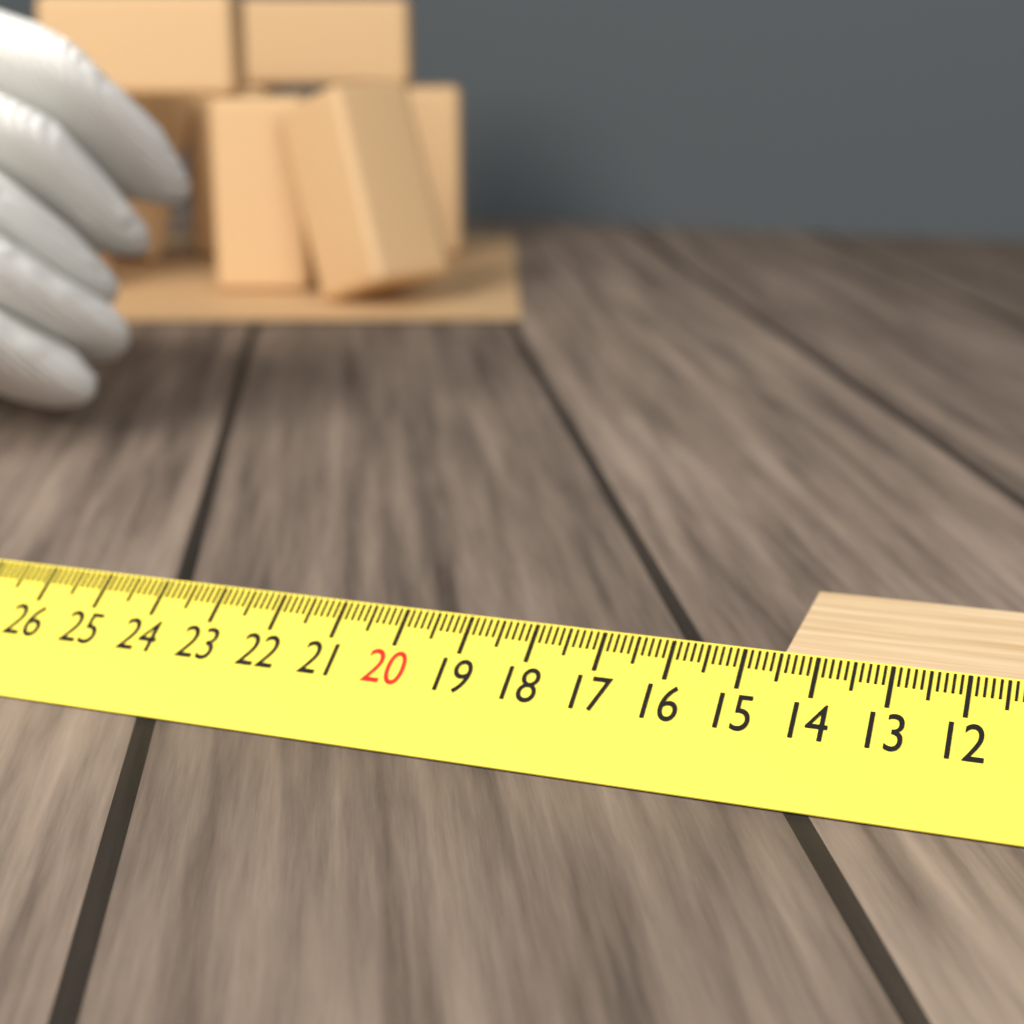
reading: 14.5 cm
